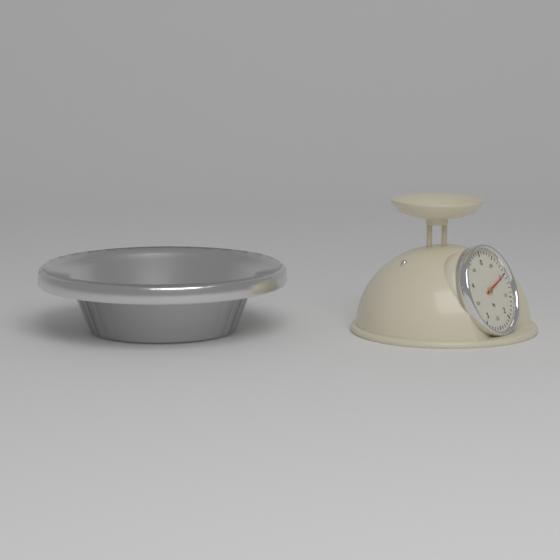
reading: 1.0 kg
